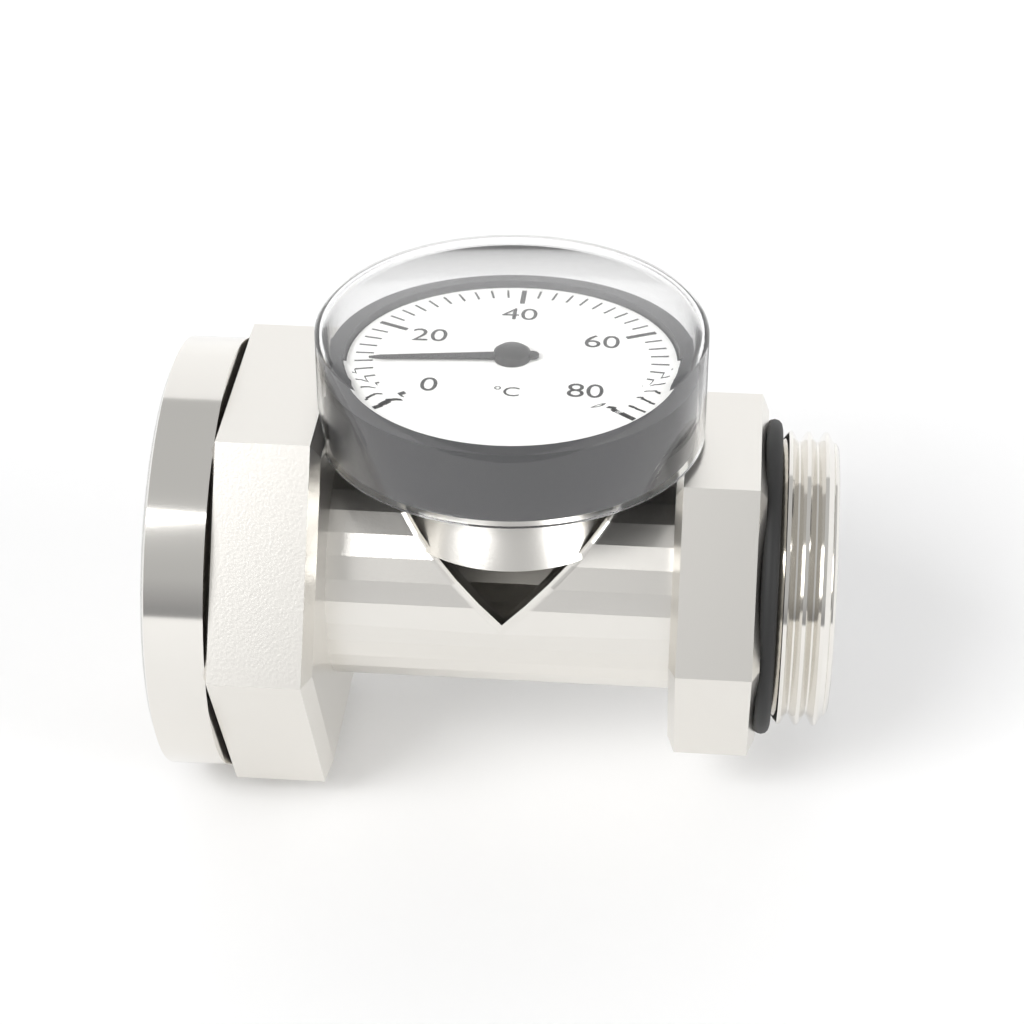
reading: 10 °C
